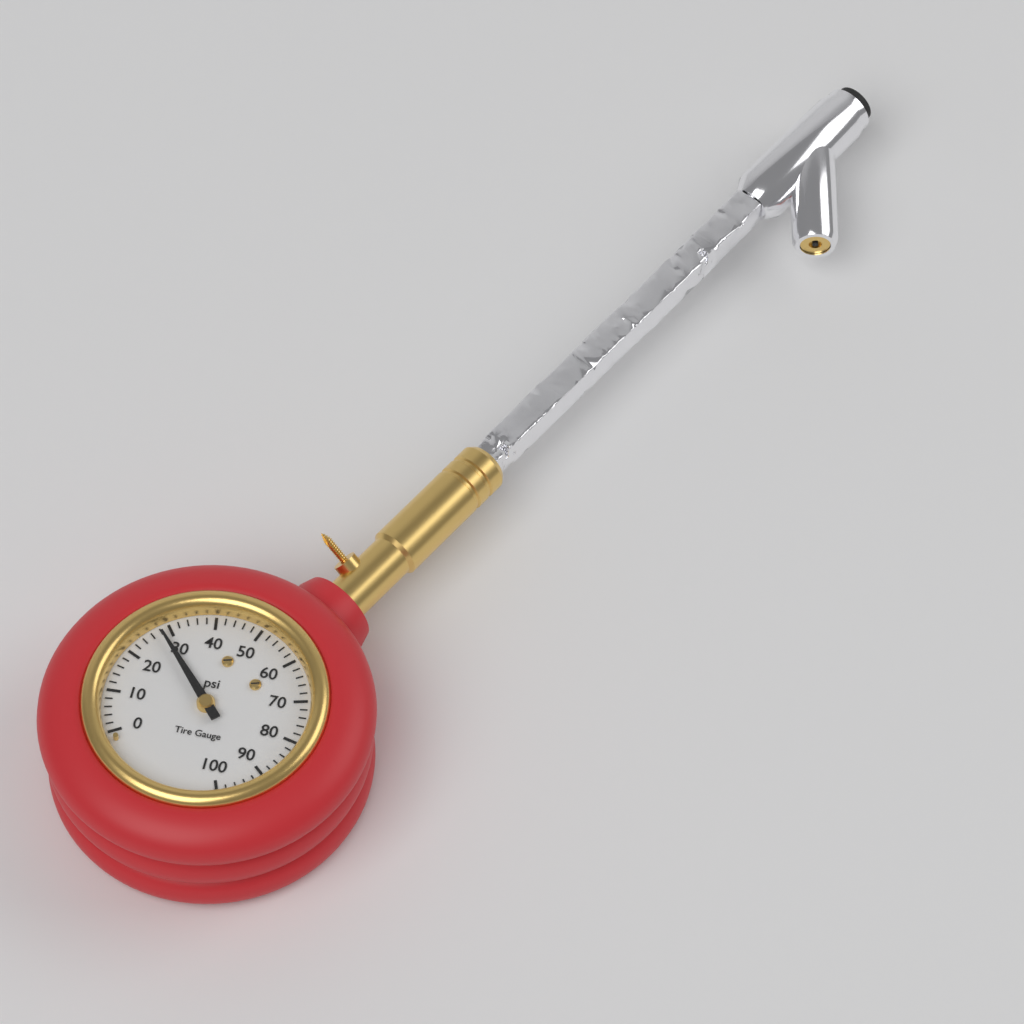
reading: 28 psi
